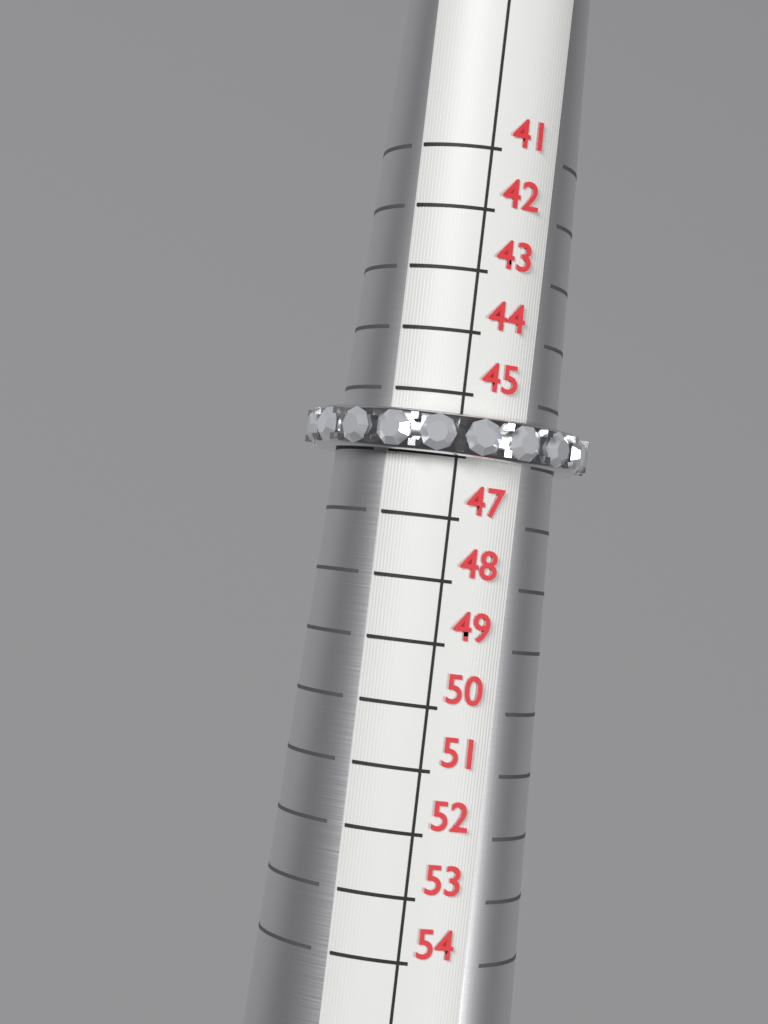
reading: 46 (no unit)
